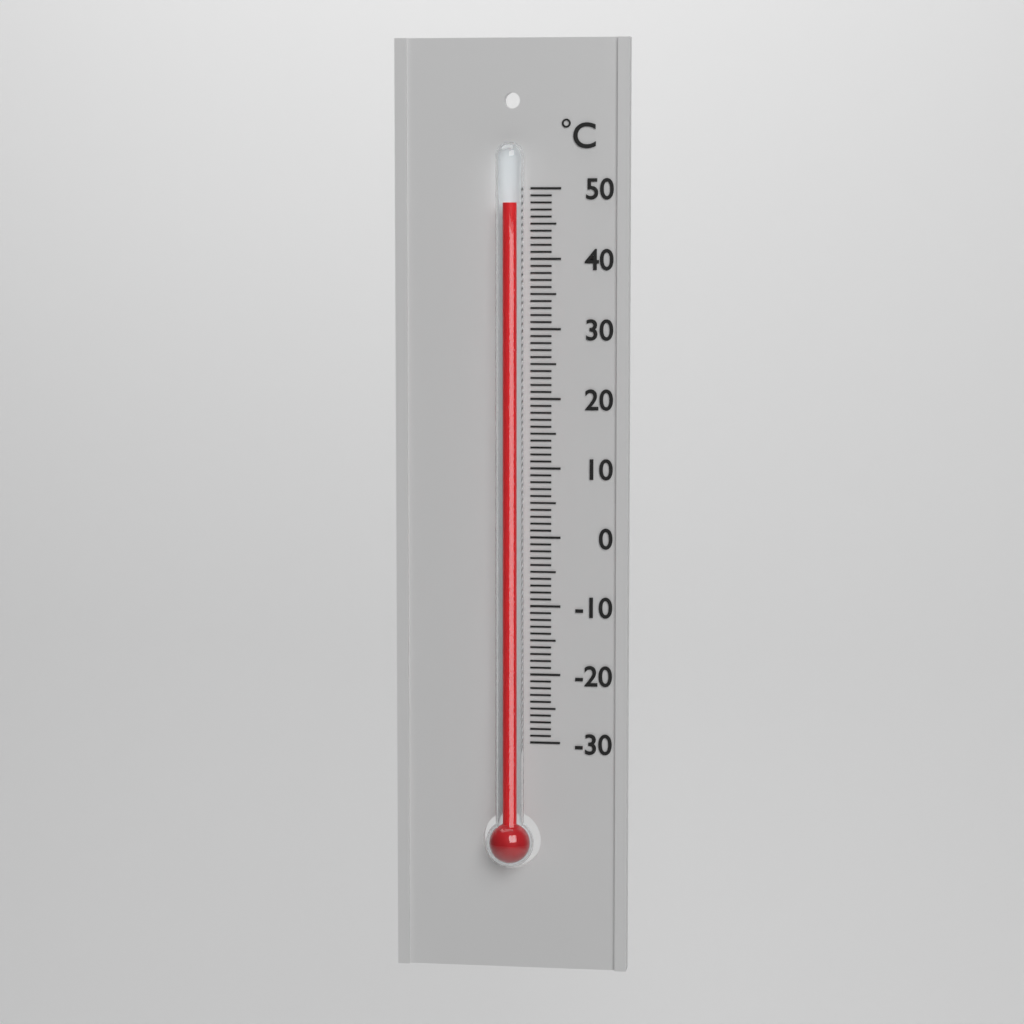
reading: 48 °C
